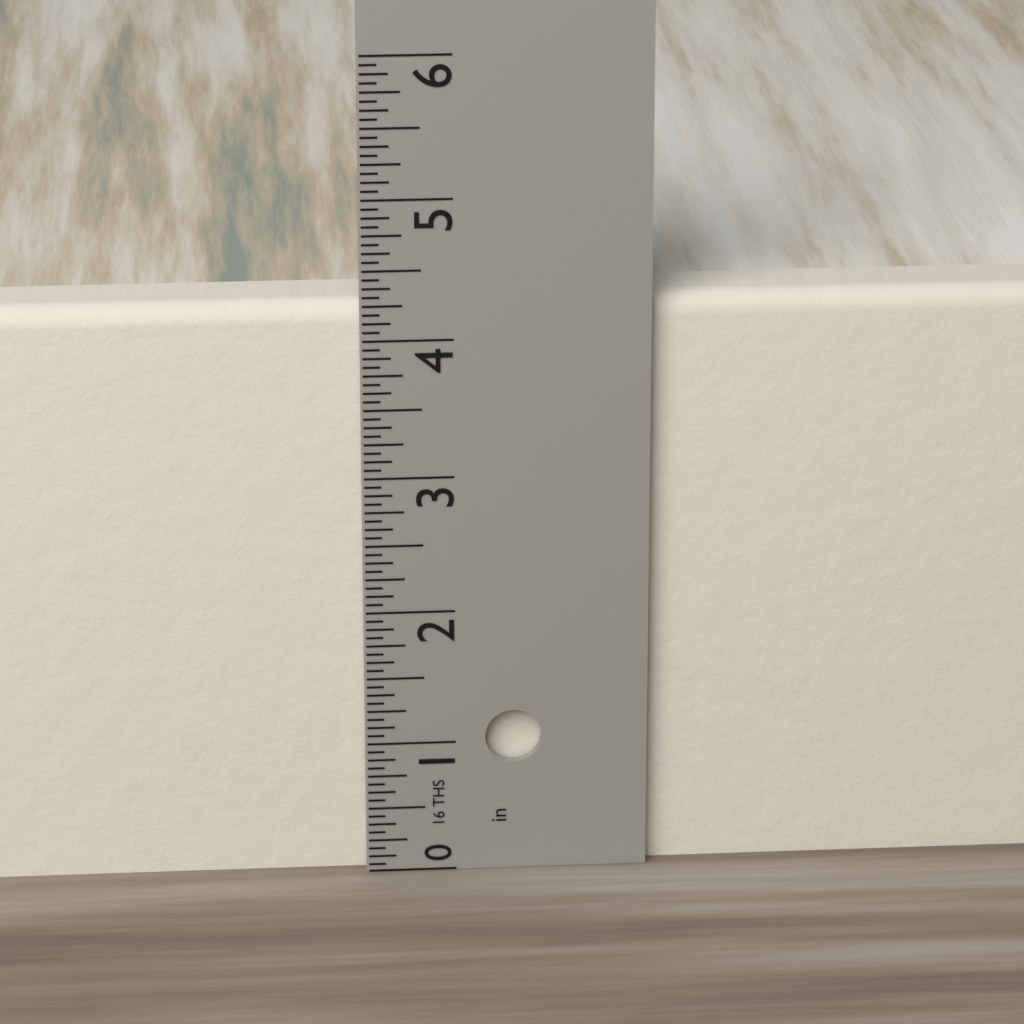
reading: 4.2500 in
